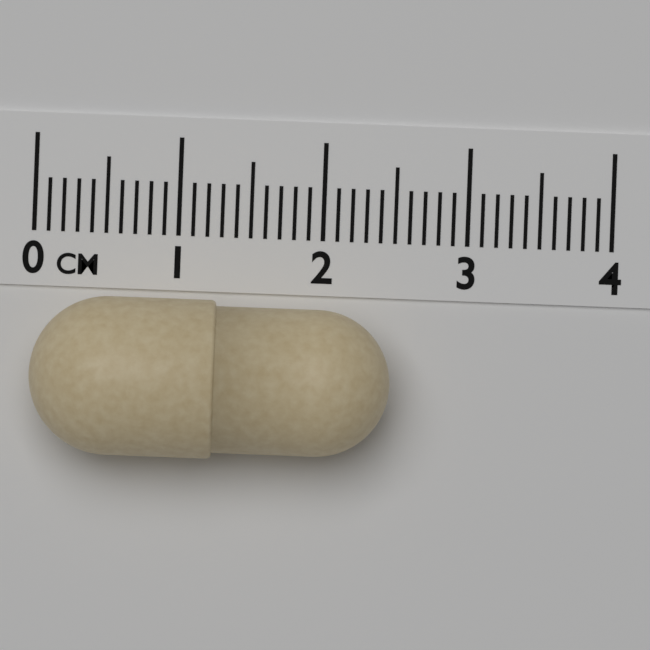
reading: 2.5 cm
